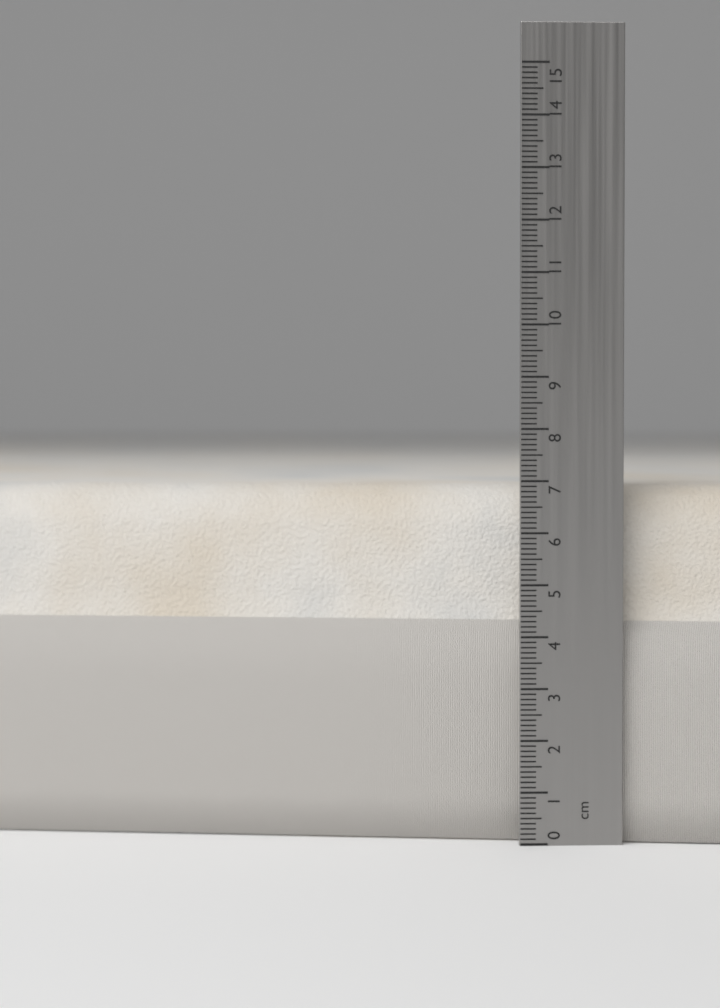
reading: 6.9 cm
